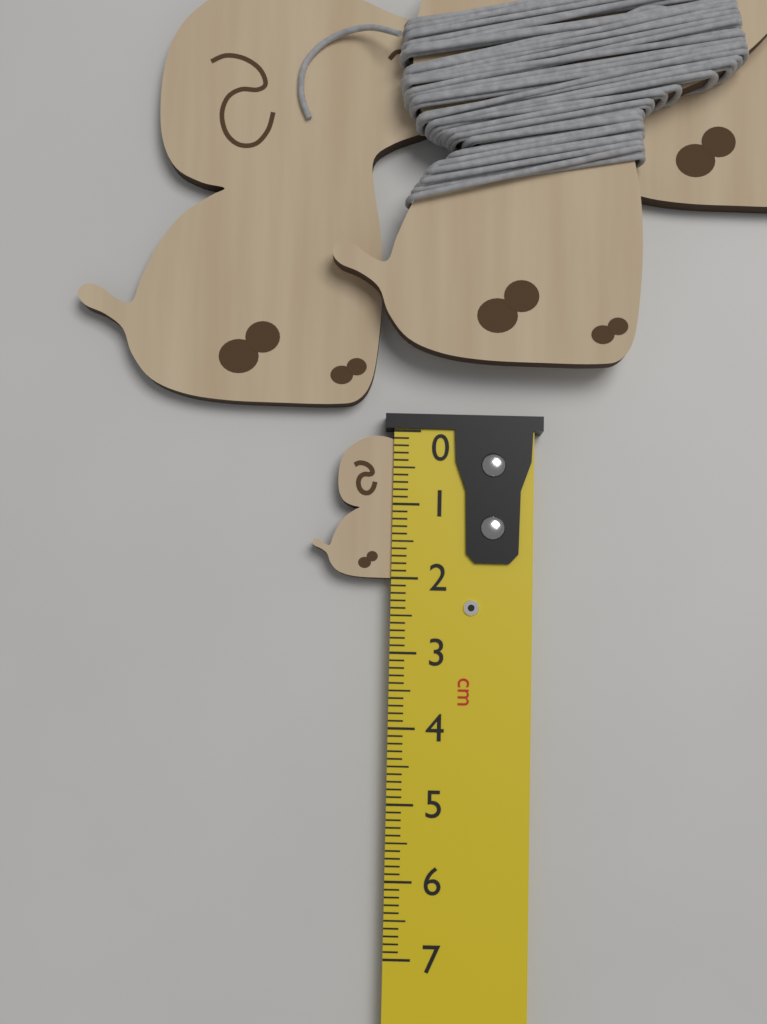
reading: 2.0 cm
